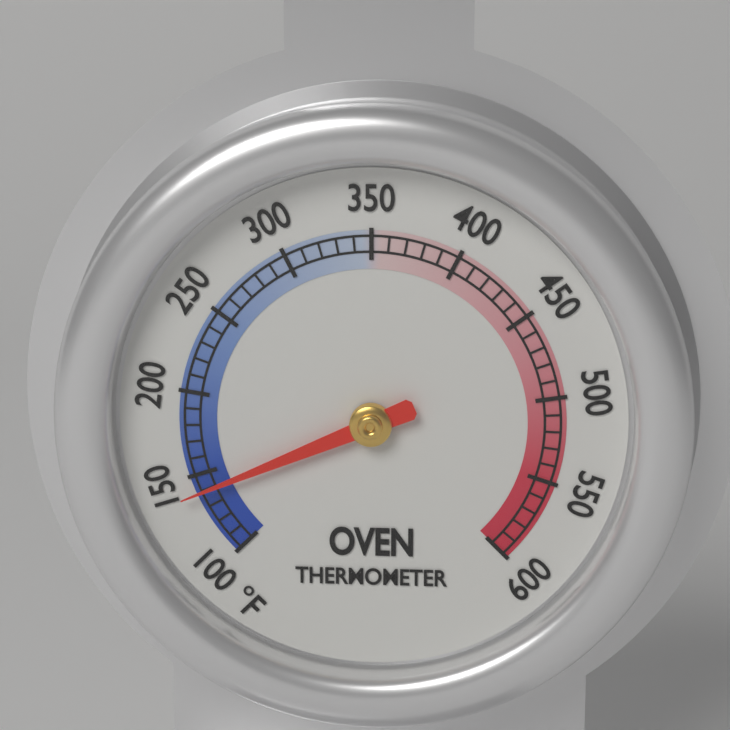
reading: 140 °F
